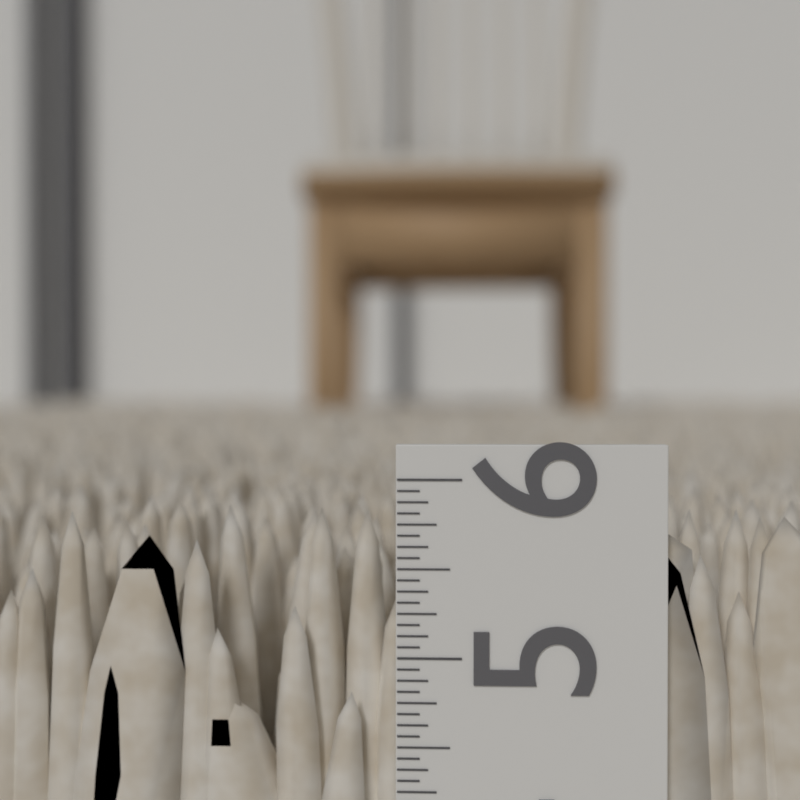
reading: 5.8125 in
